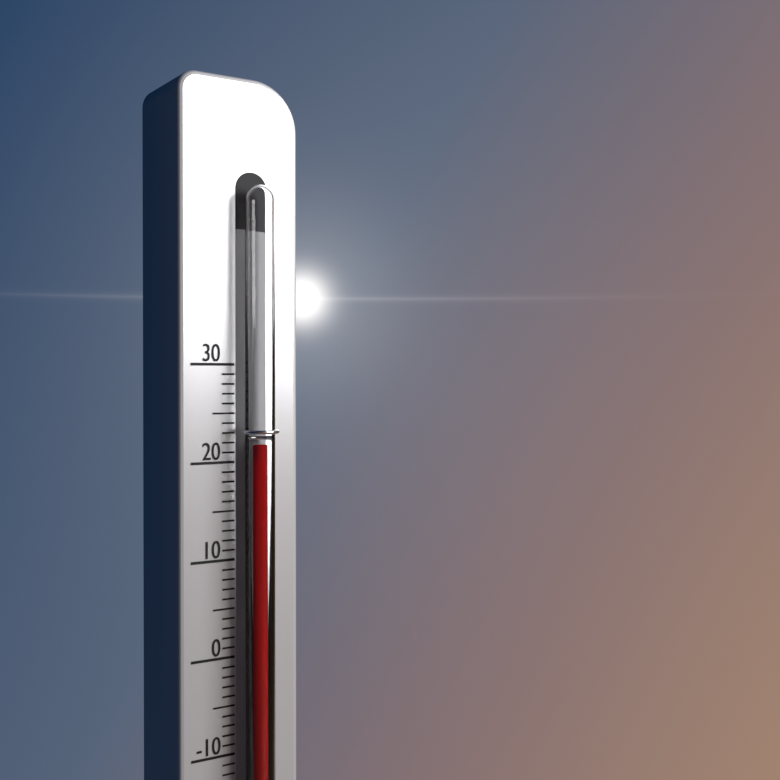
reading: 22 (no unit)
